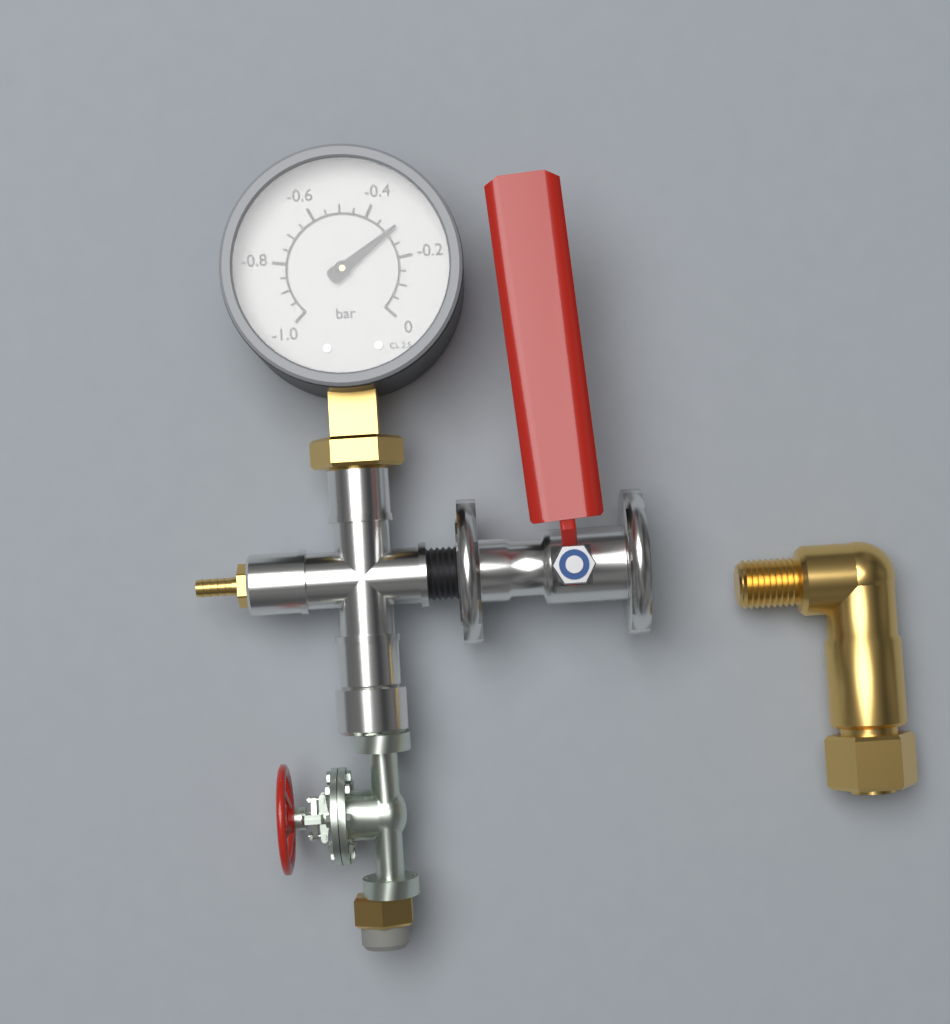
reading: -0.30 bar
